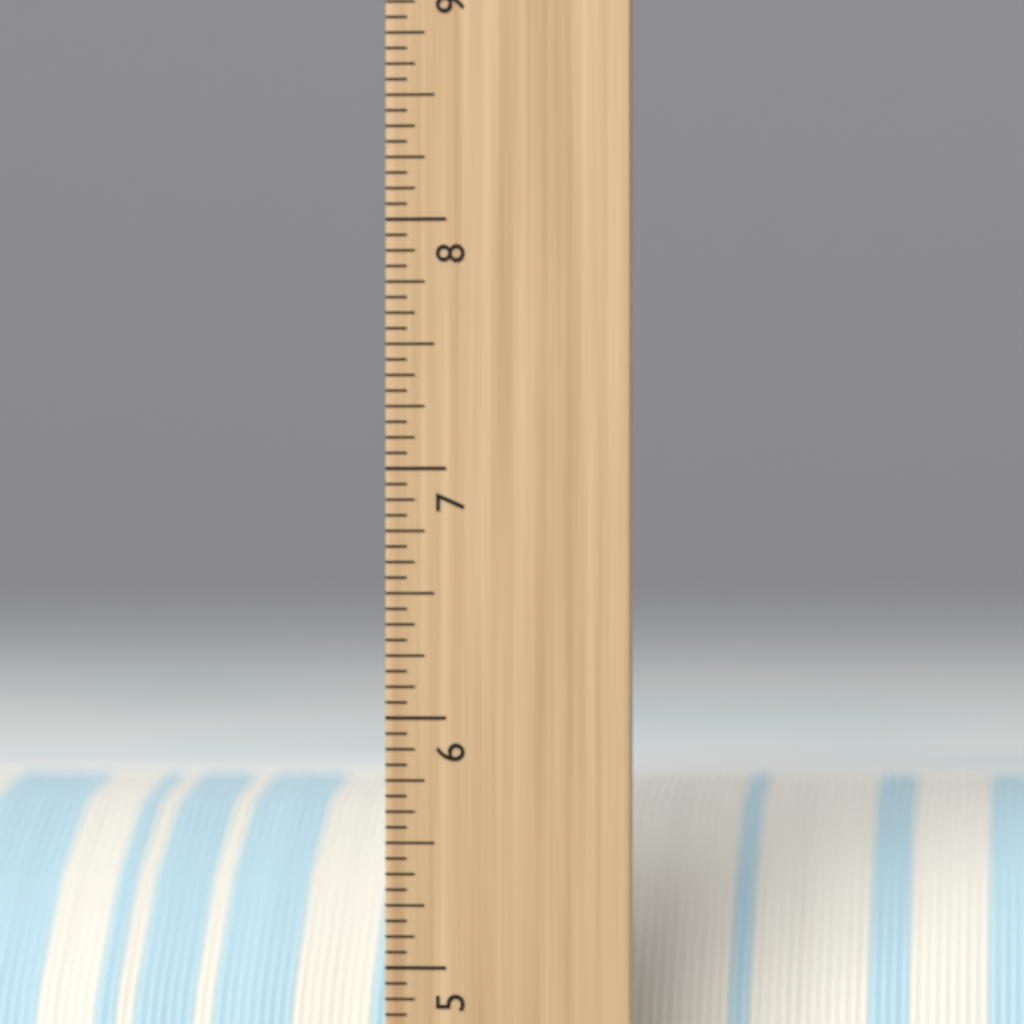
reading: 5.6875 inch
